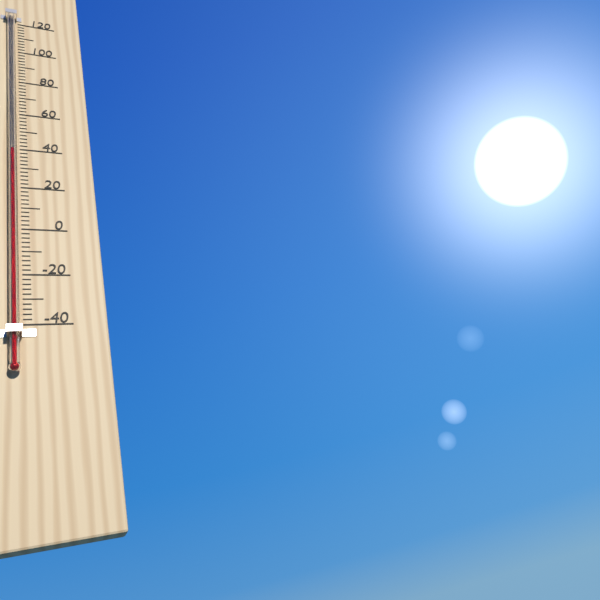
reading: 38 °F
